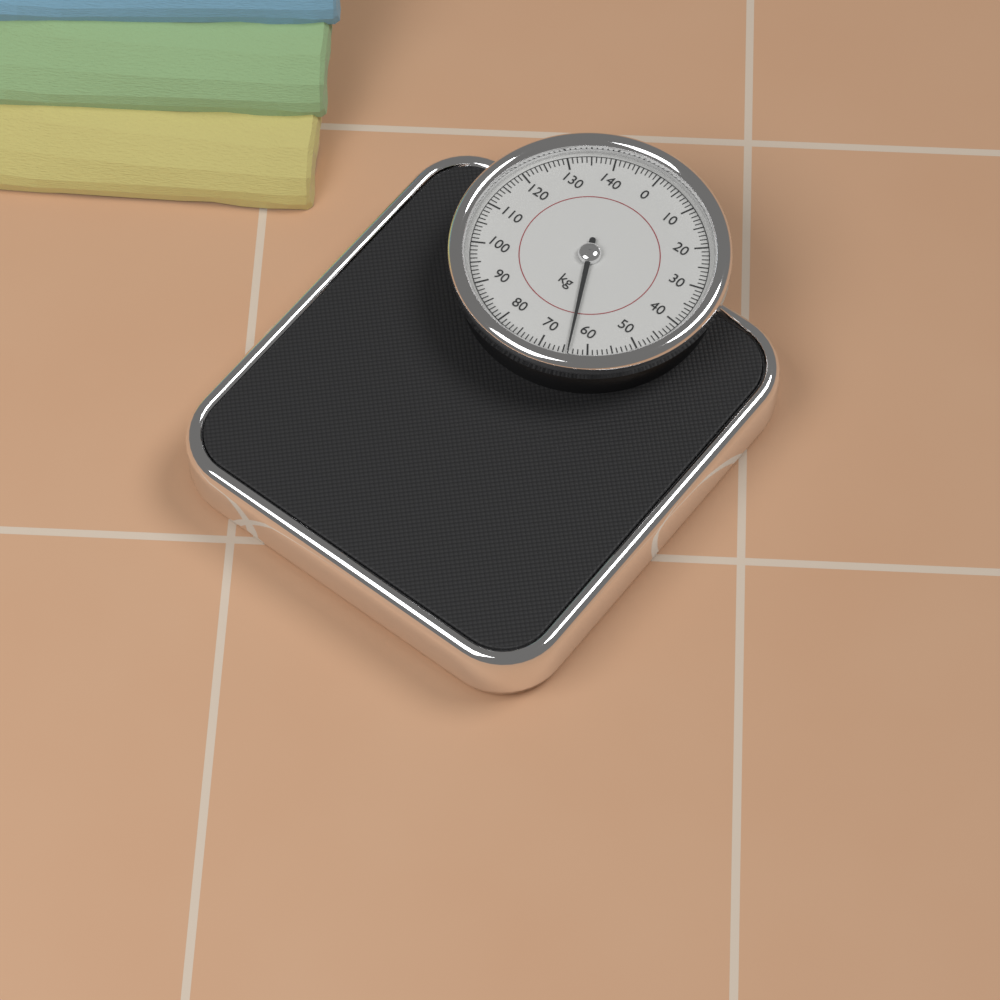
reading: 64 kg
